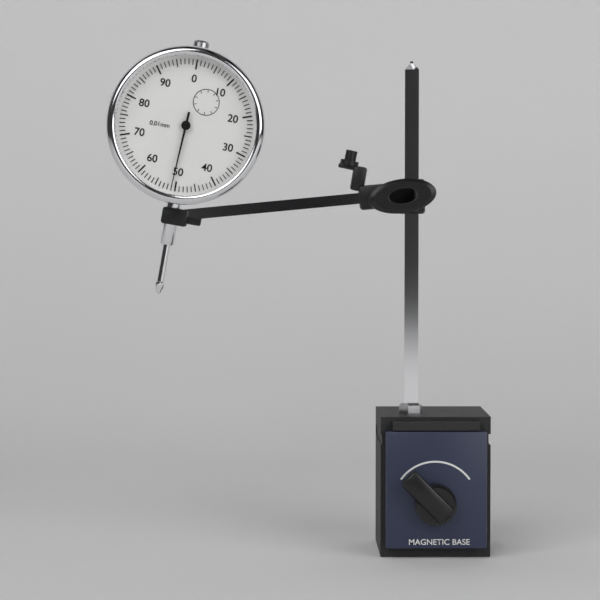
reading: 0.51 mm
